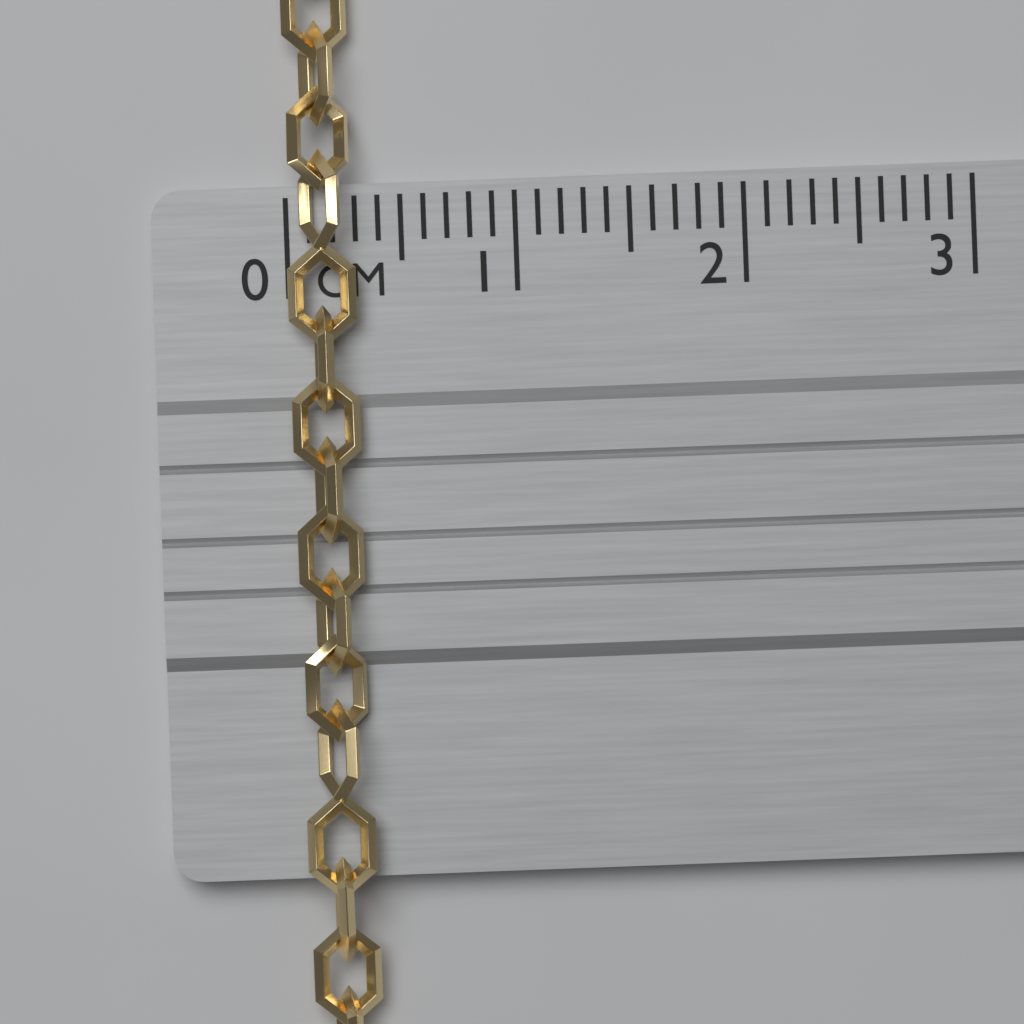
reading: 0.3 cm
